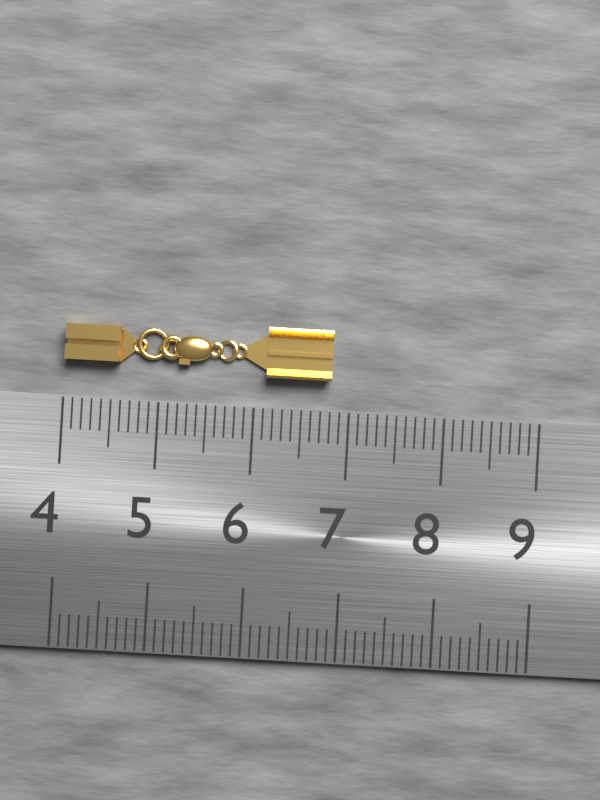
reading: 6.8 (no unit)
